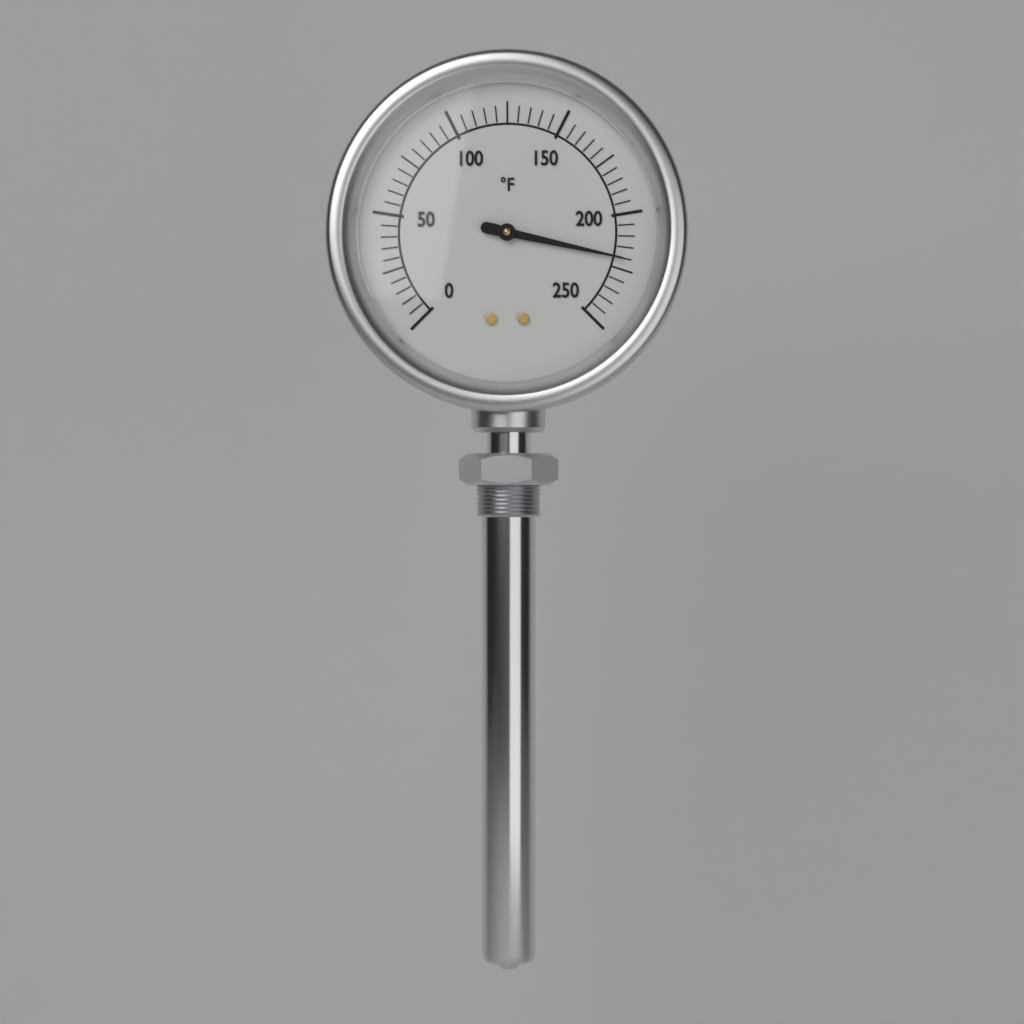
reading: 220 °F
